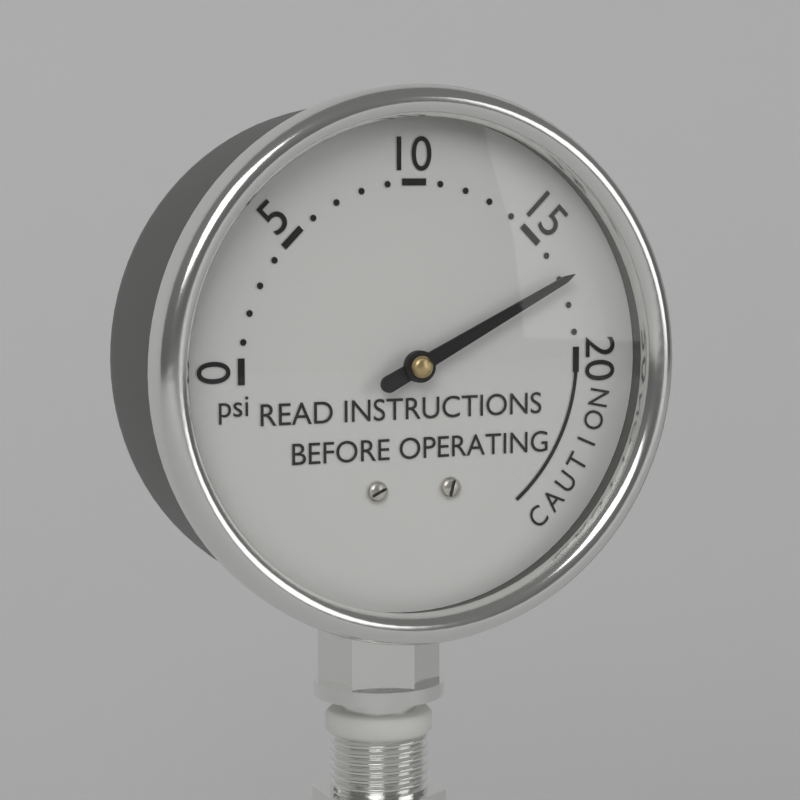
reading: 17 psi
